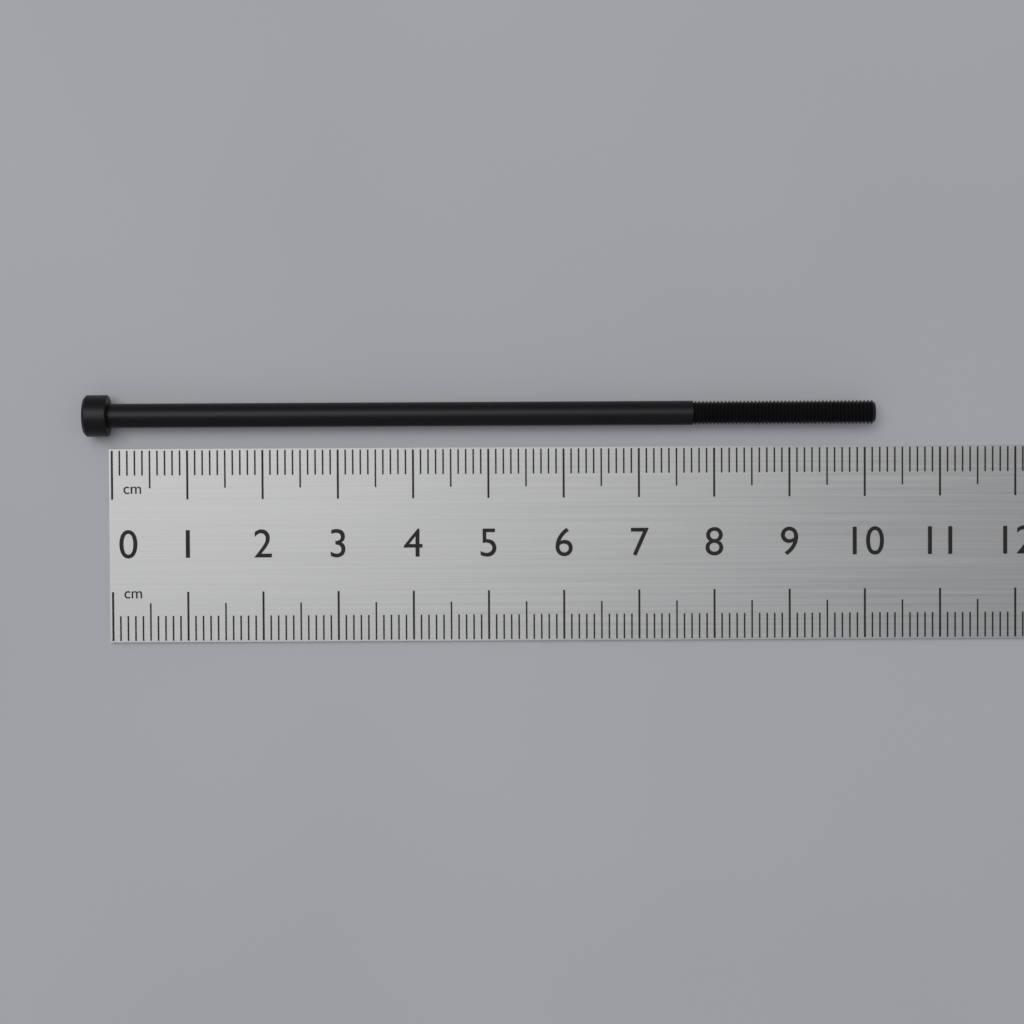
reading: 10.1 cm
